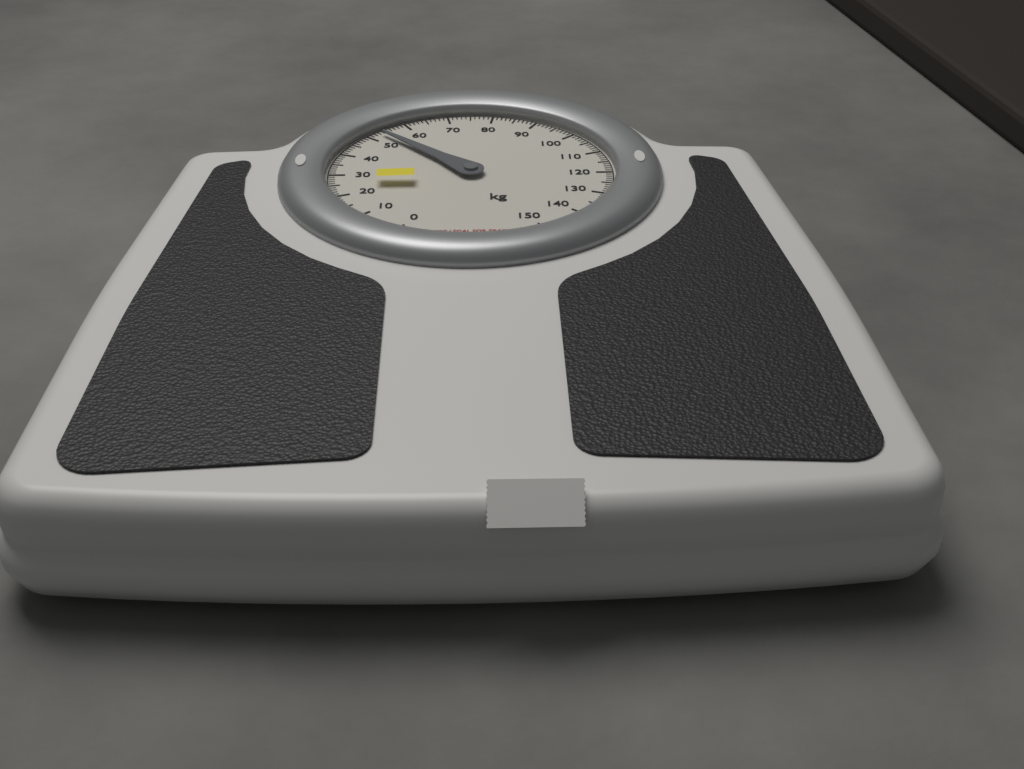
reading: 53 kg
